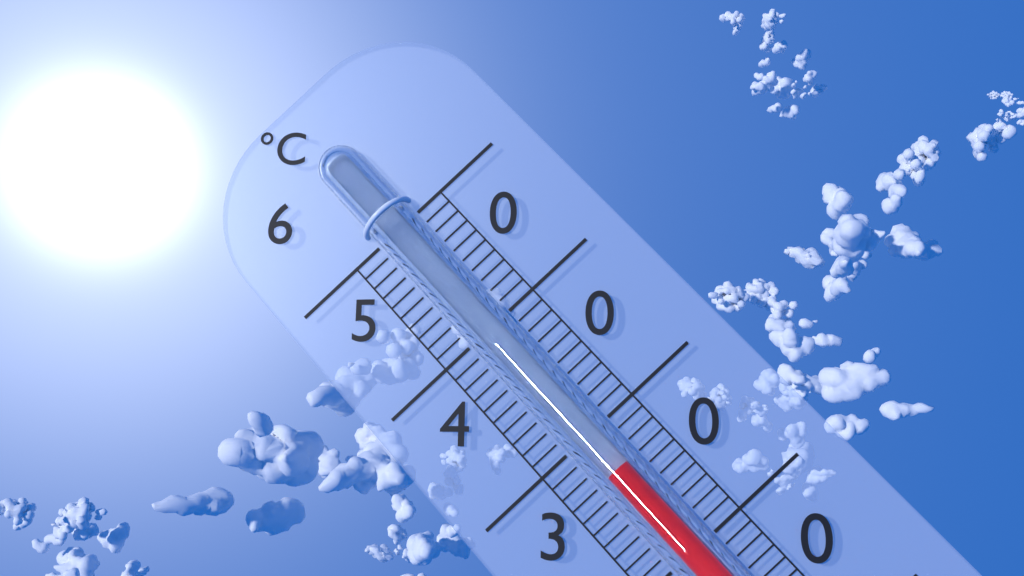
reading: 37 °C
